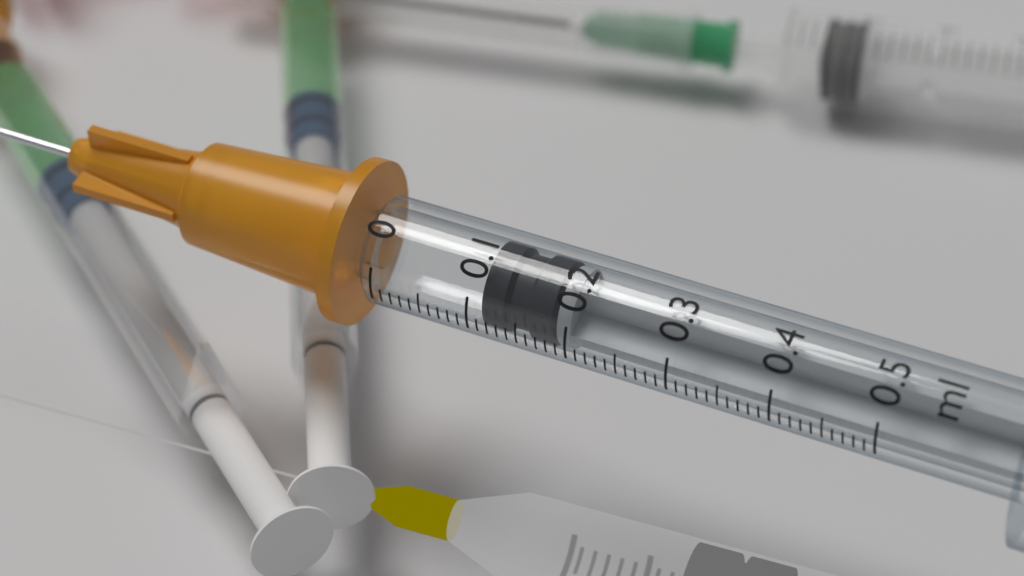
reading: 0.11 ml
